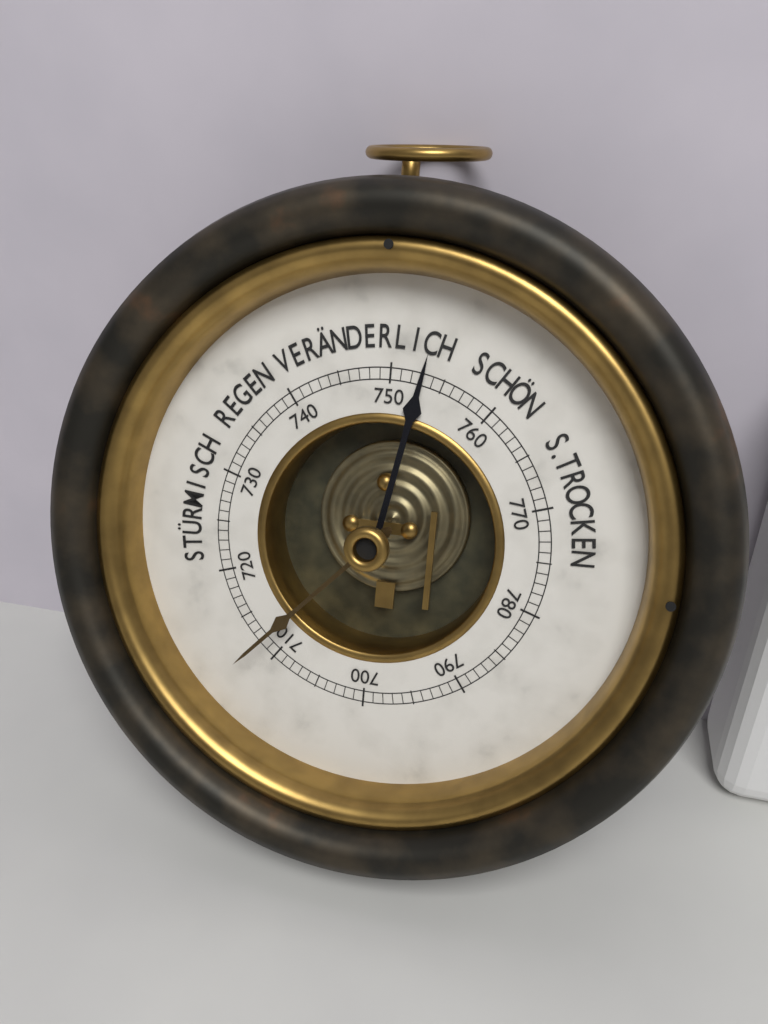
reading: 753 mmHg
